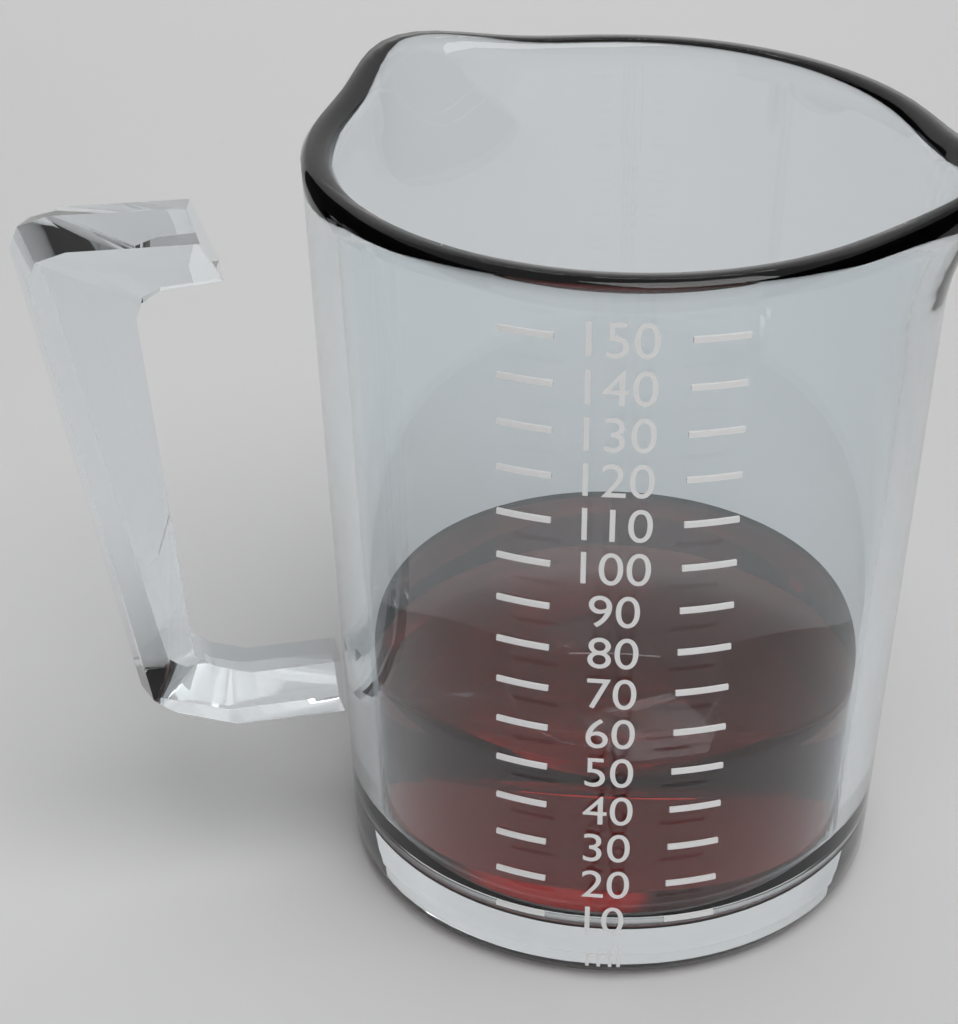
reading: 50 ml
